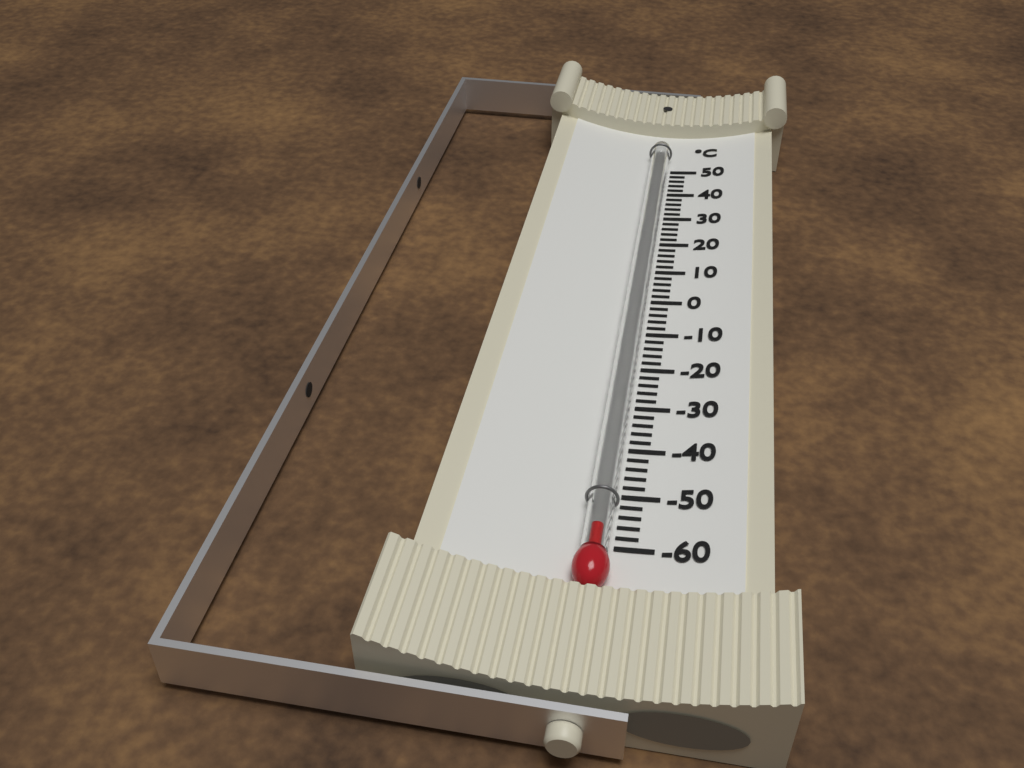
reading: -58 °C
